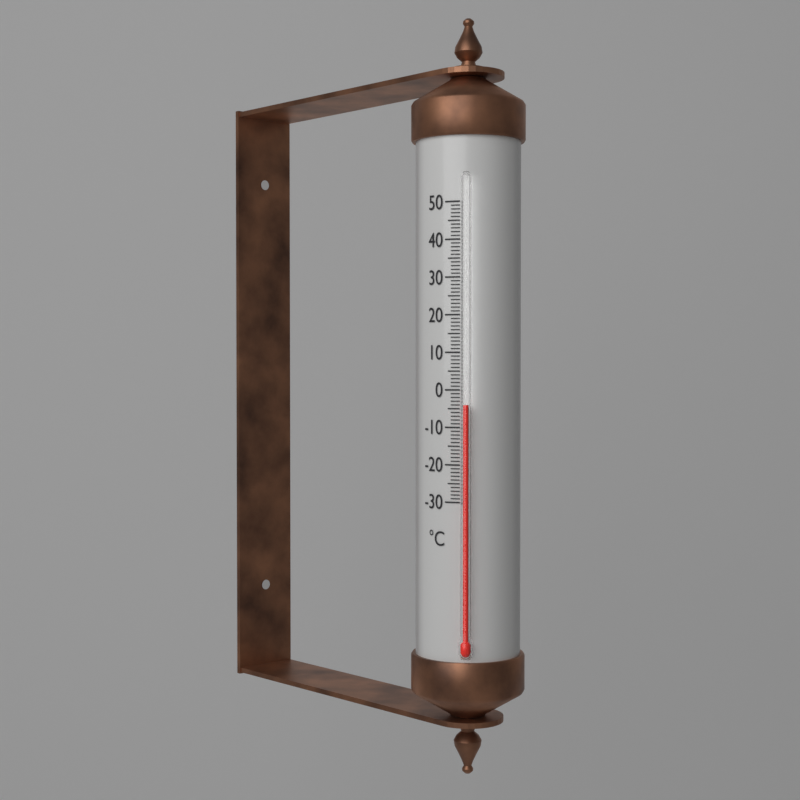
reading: -4 °C
